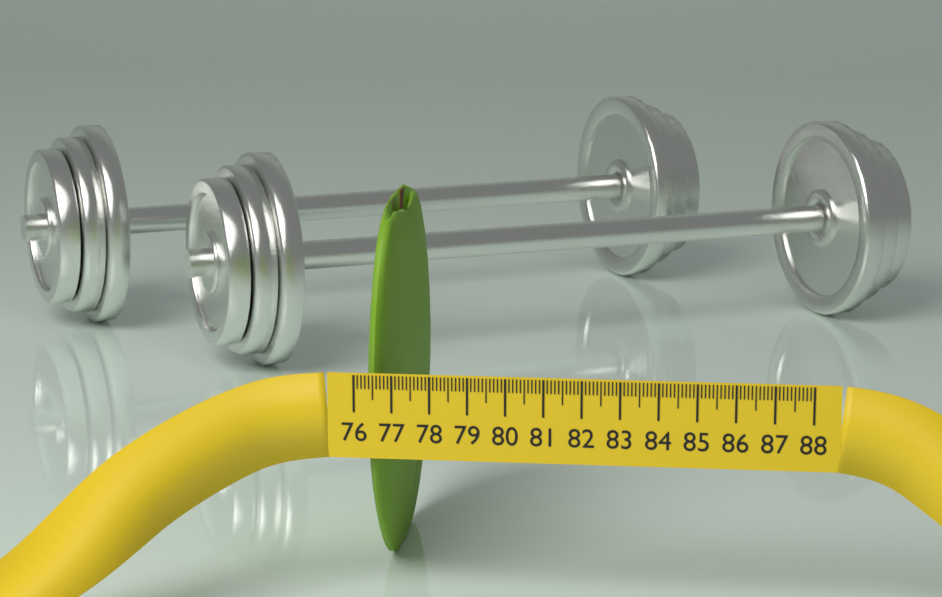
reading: 77.0 (no unit)
